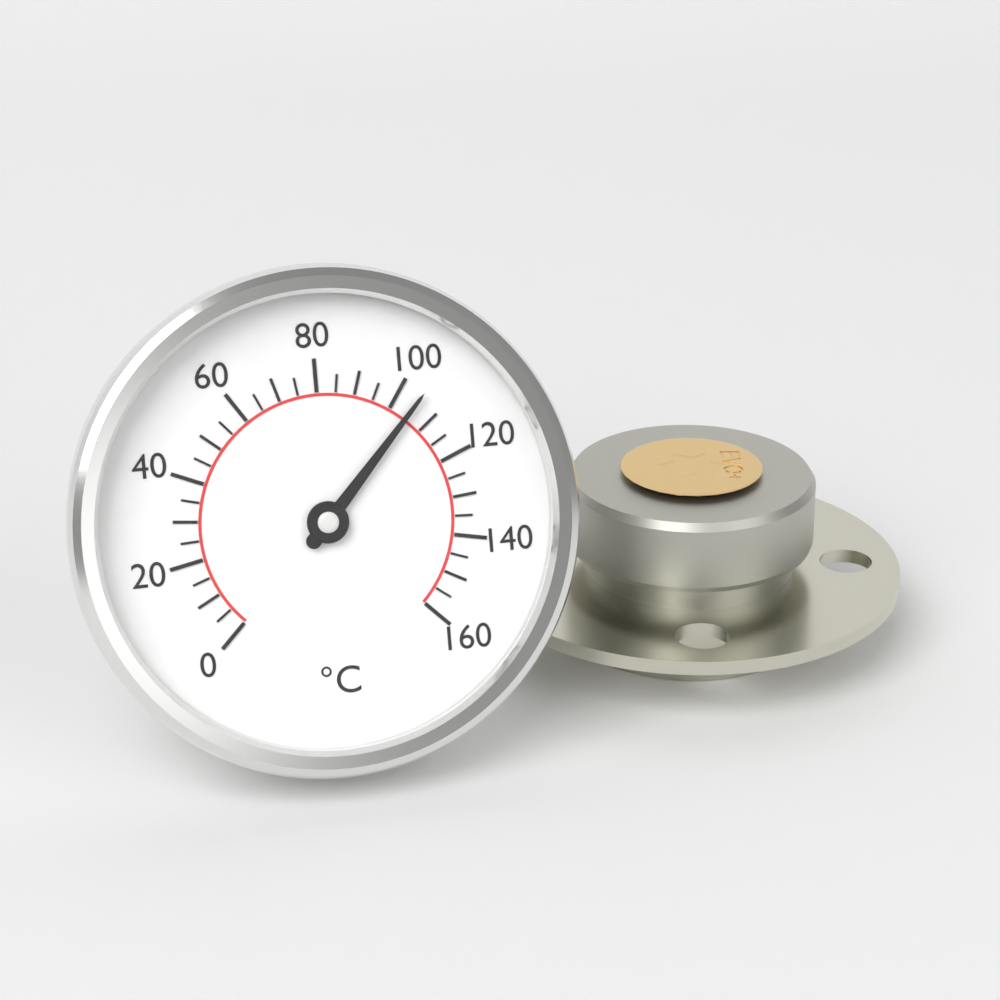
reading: 105 °C
